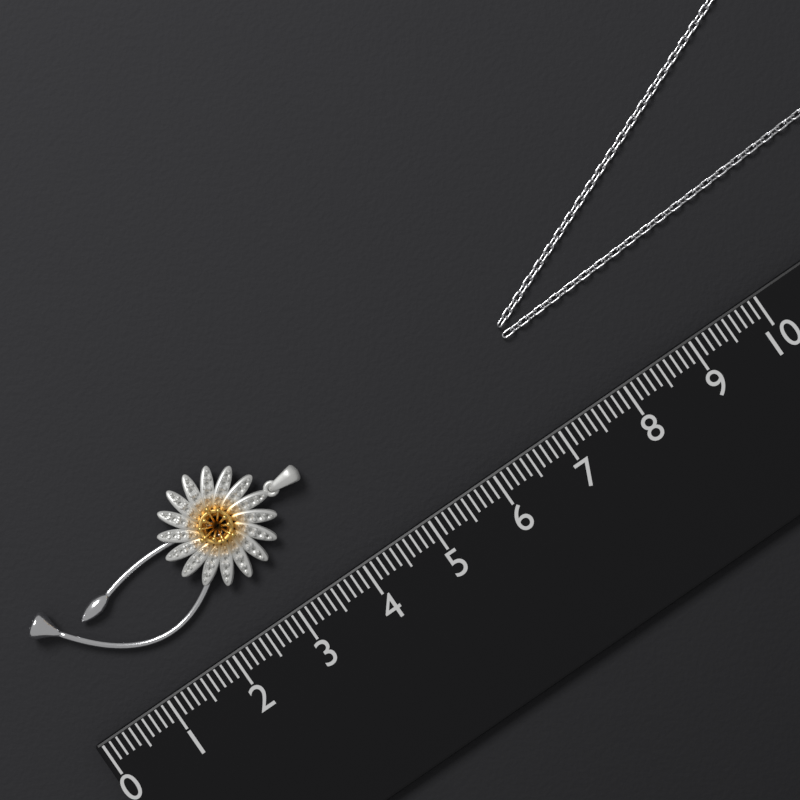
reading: 4.0 (no unit)
